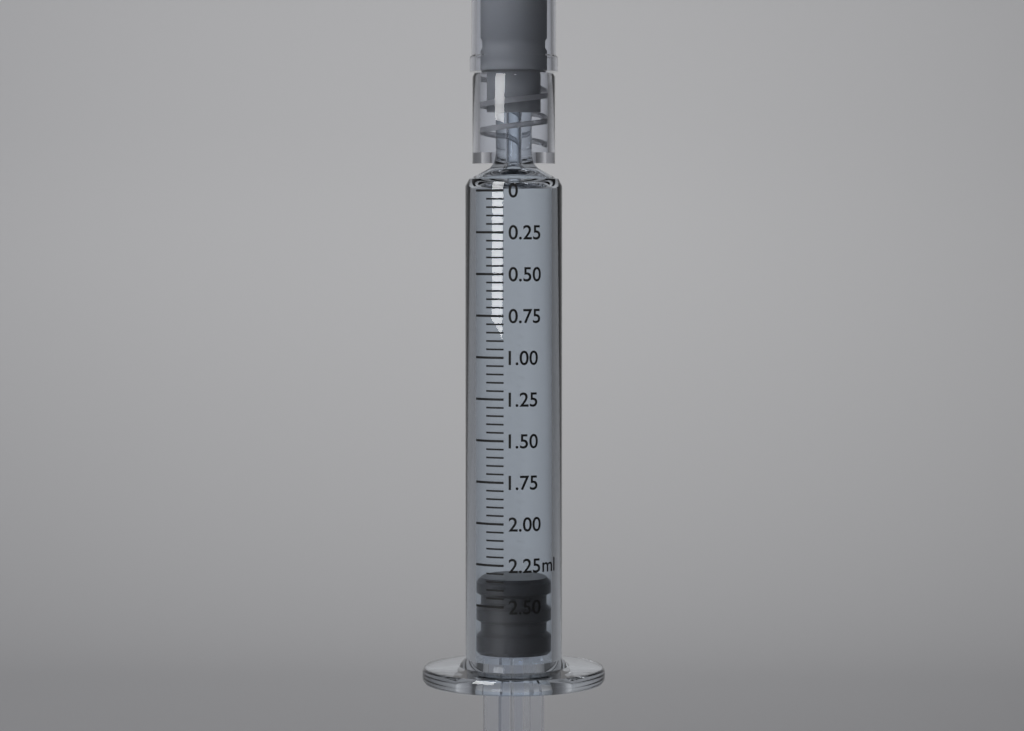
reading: 2.35 ml
